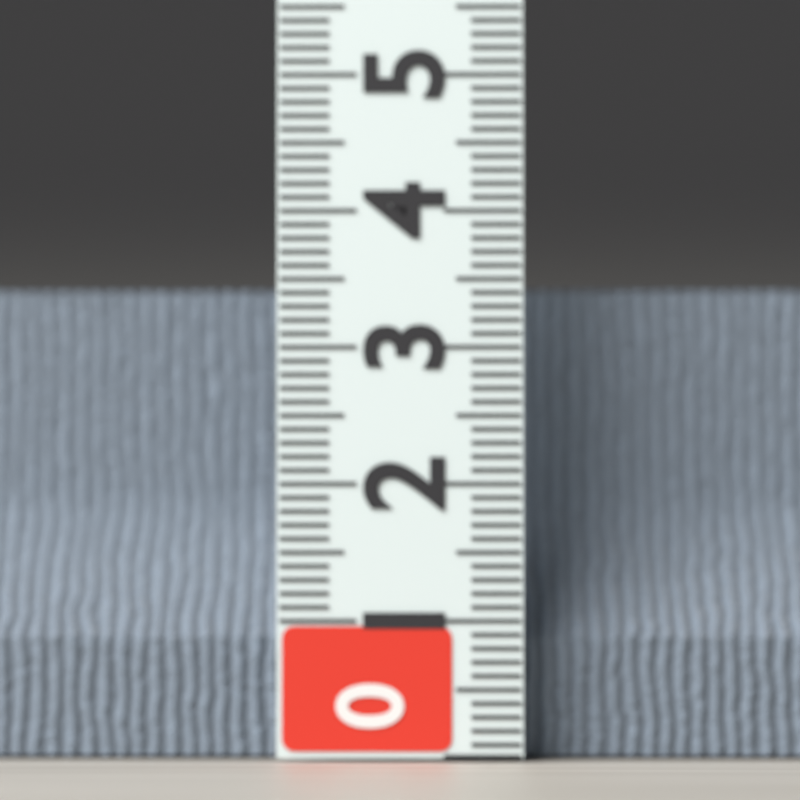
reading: 3.5 (no unit)
